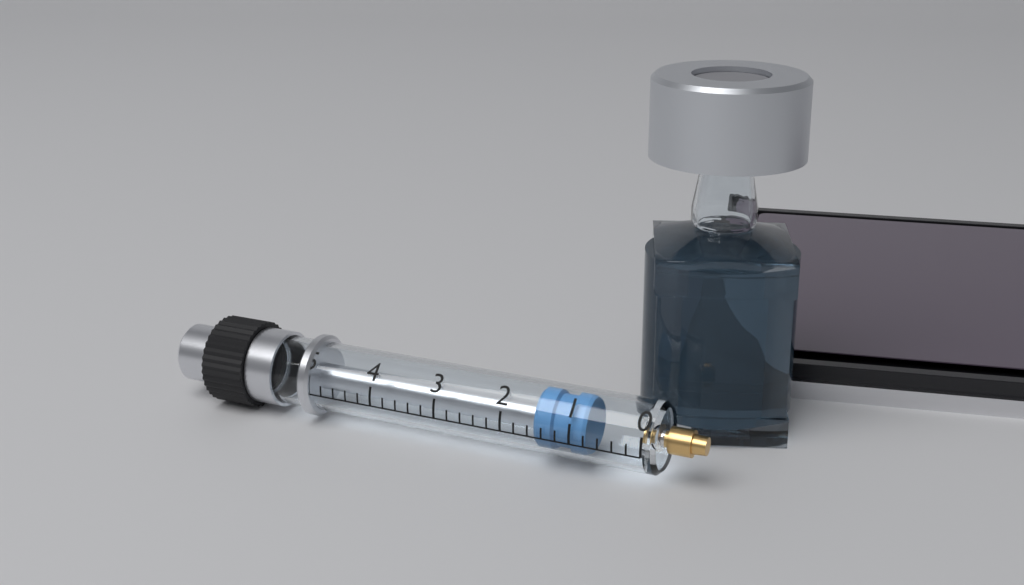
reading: 0.8 (no unit)
